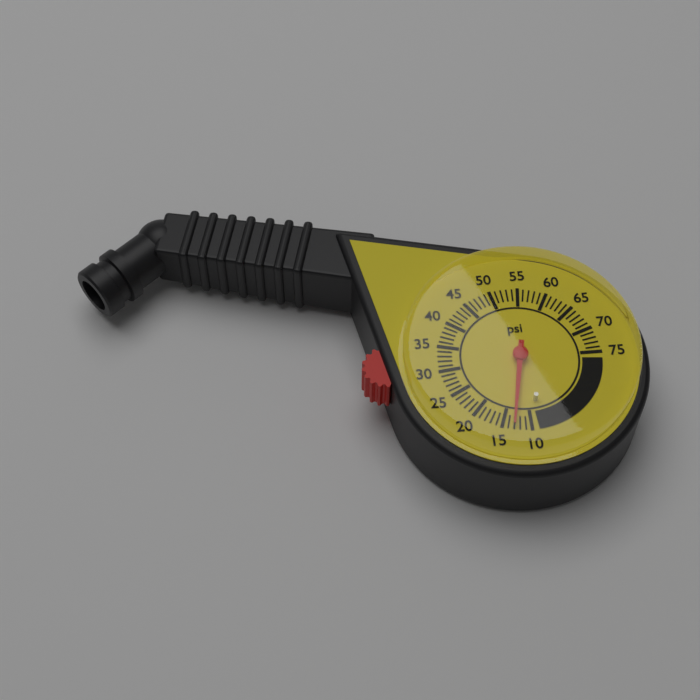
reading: 13 psi
